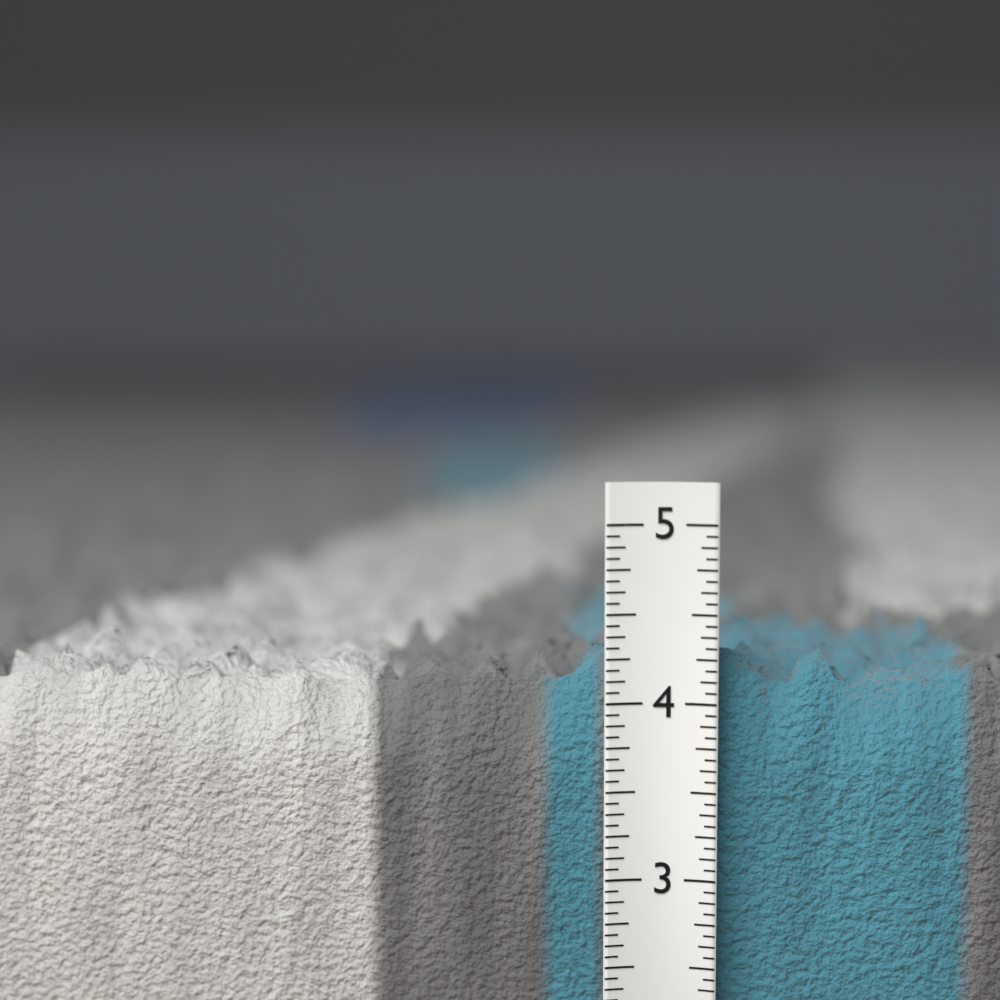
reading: 4.5000 in
